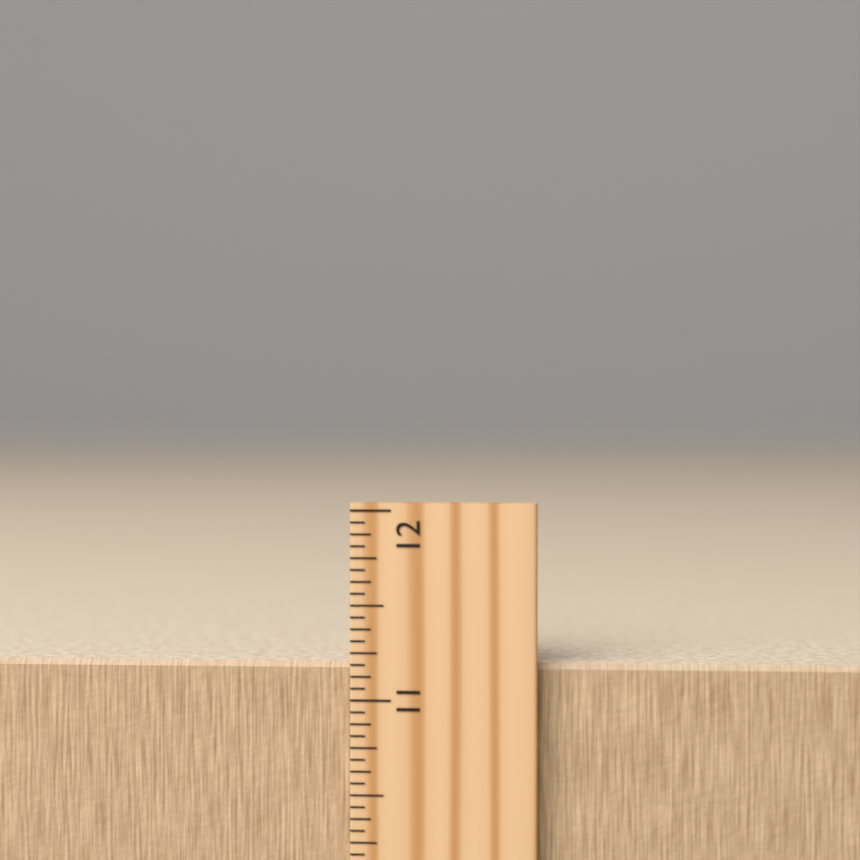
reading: 11.1875 inch
